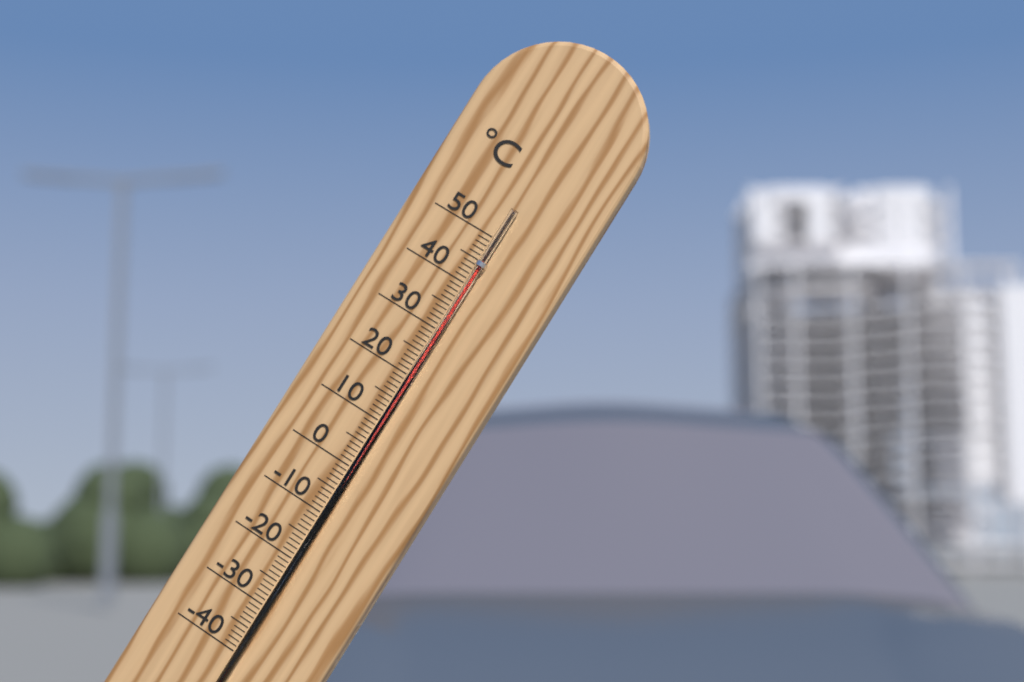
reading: 45 °C
